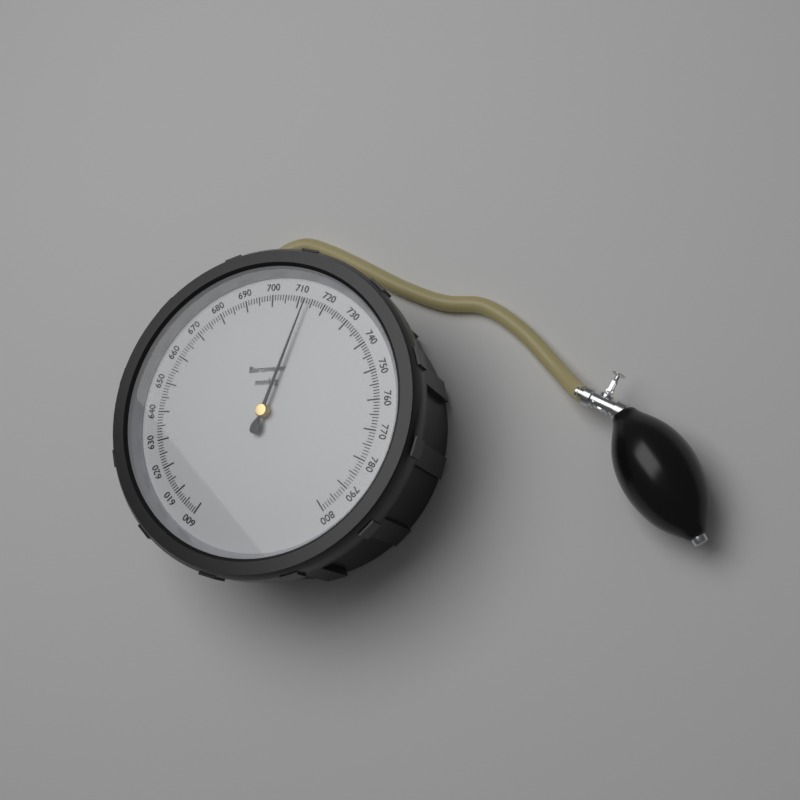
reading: 713 mmHg
